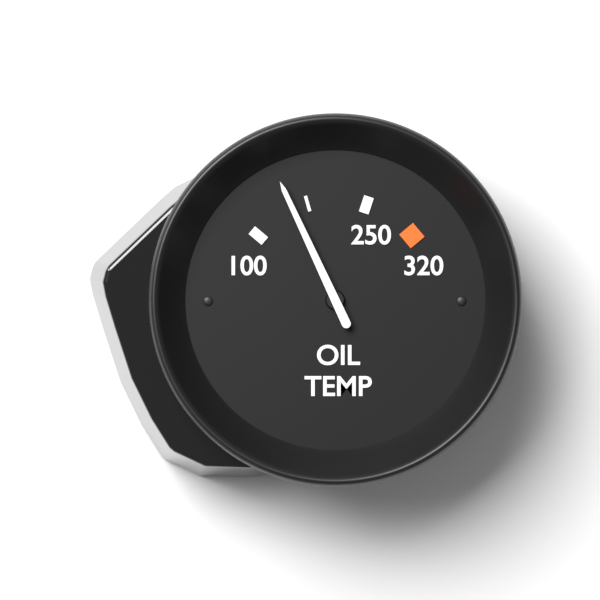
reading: 155 (no unit)
